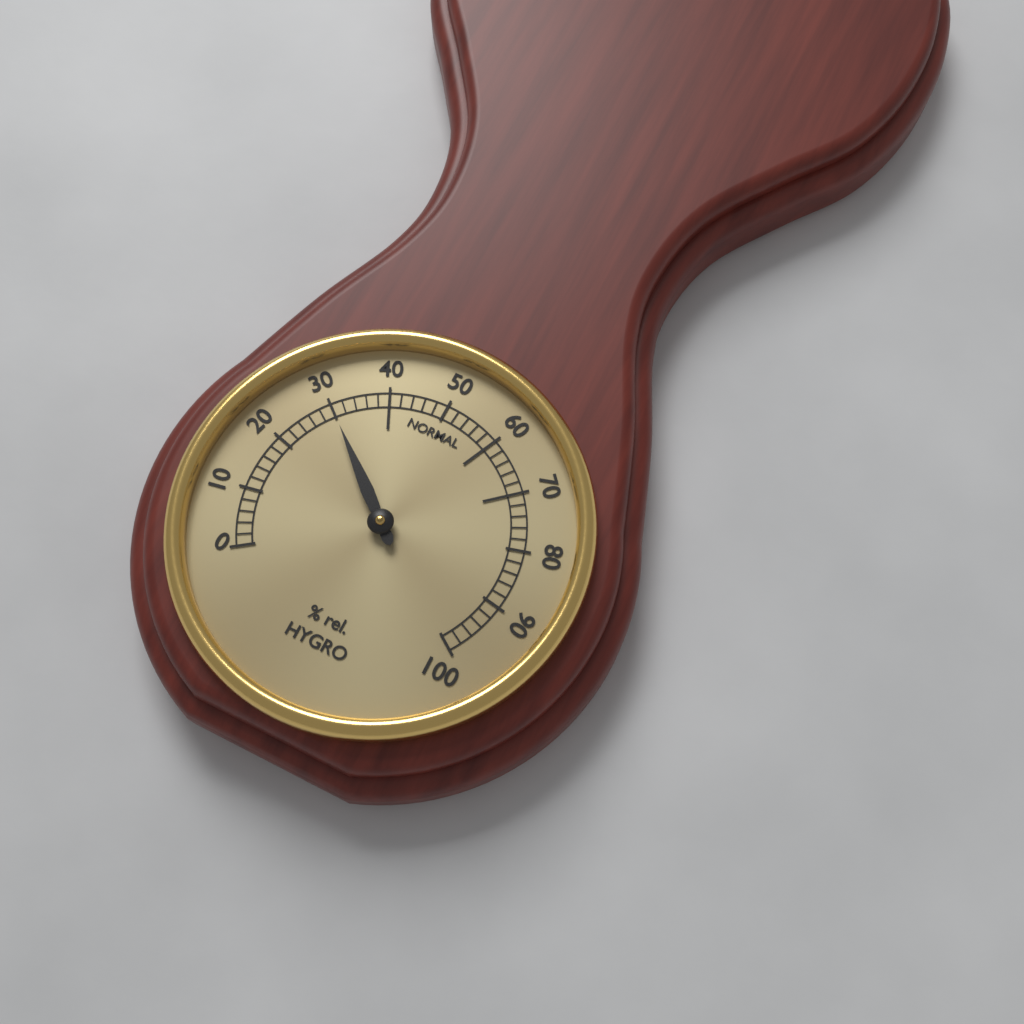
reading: 30 % rel.
